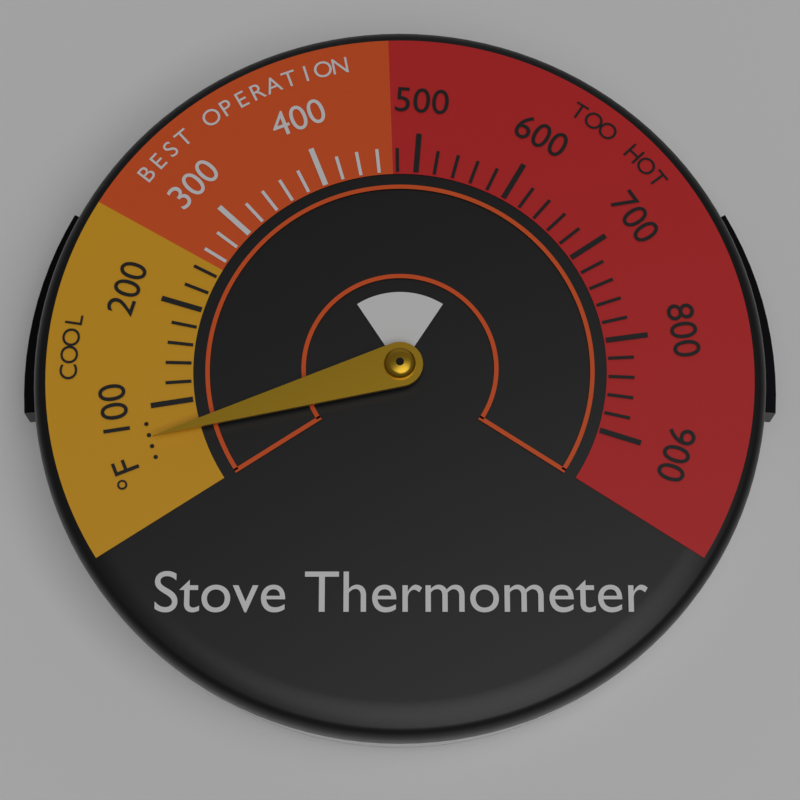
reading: 70 °F
